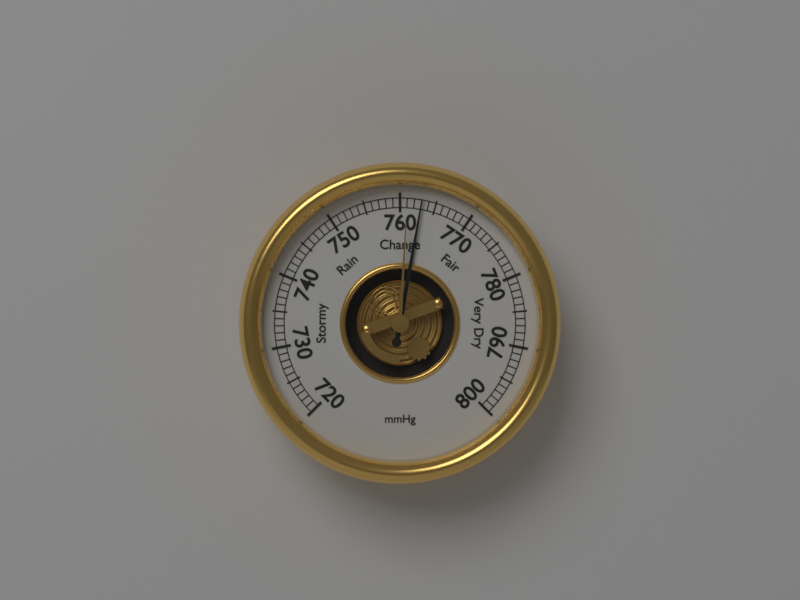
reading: 763 mmHg
